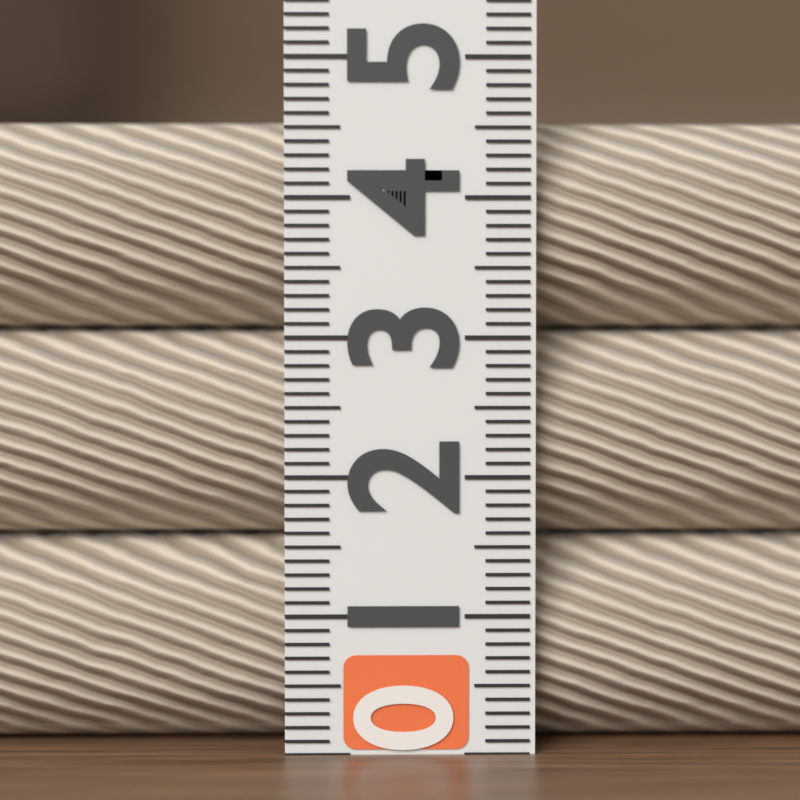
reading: 4.6 (no unit)
